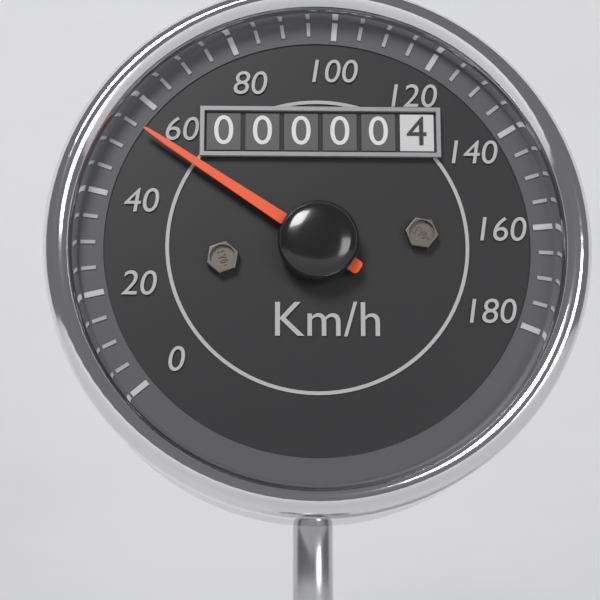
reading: 55 km/h
